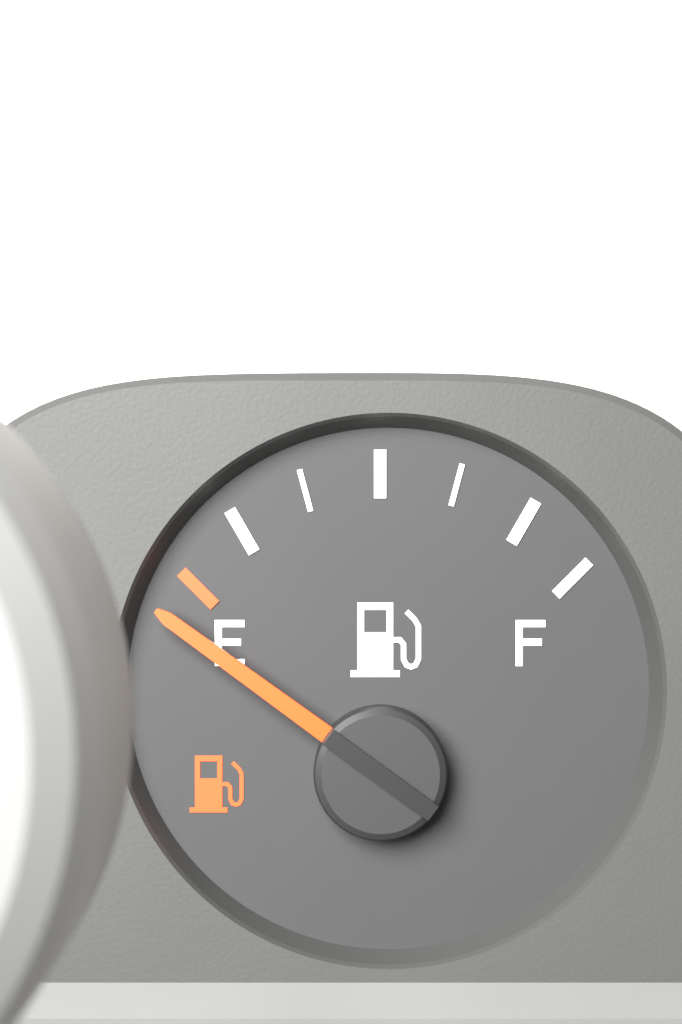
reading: -0.100000 (no unit)
